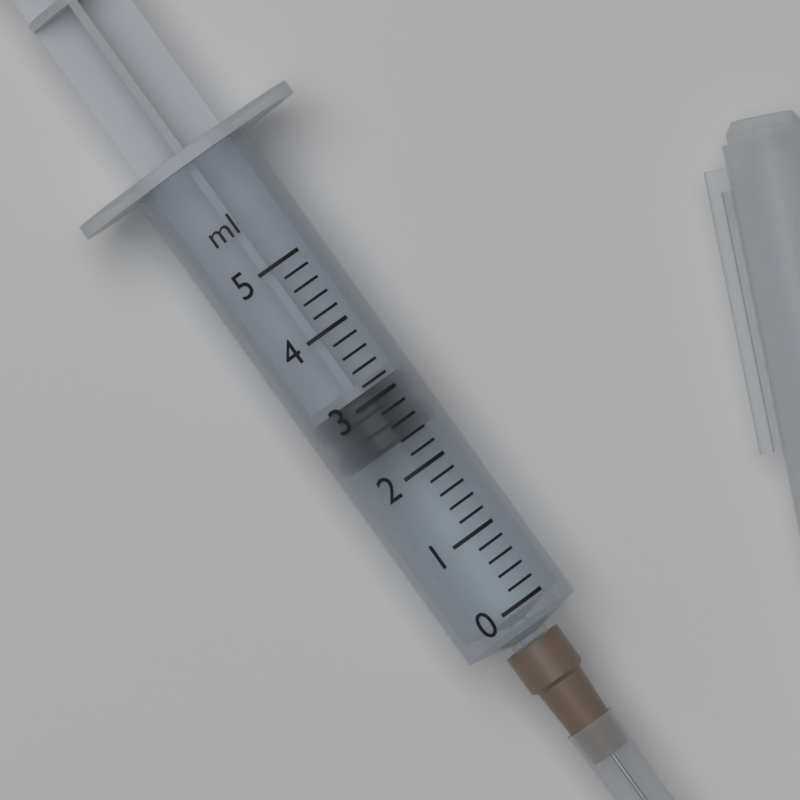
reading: 2.4 ml
